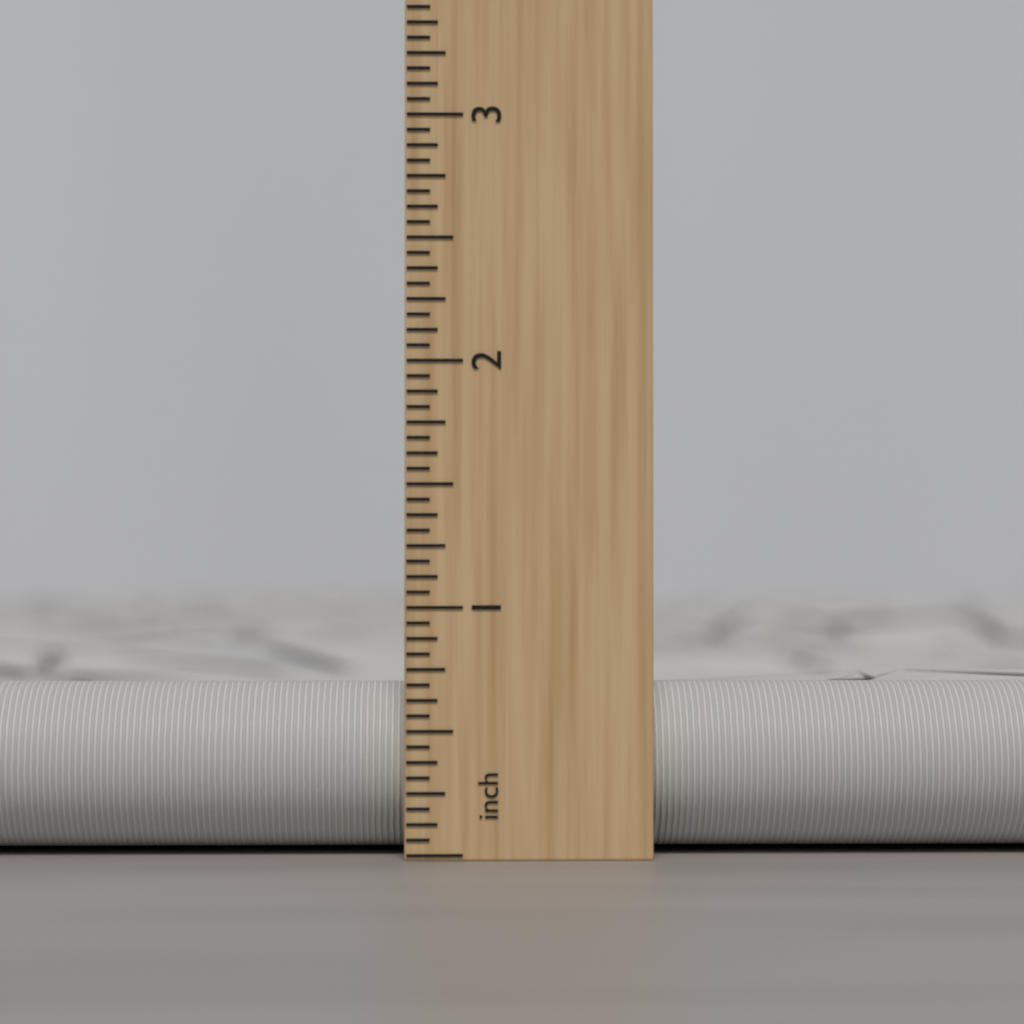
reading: 0.6875 inch
